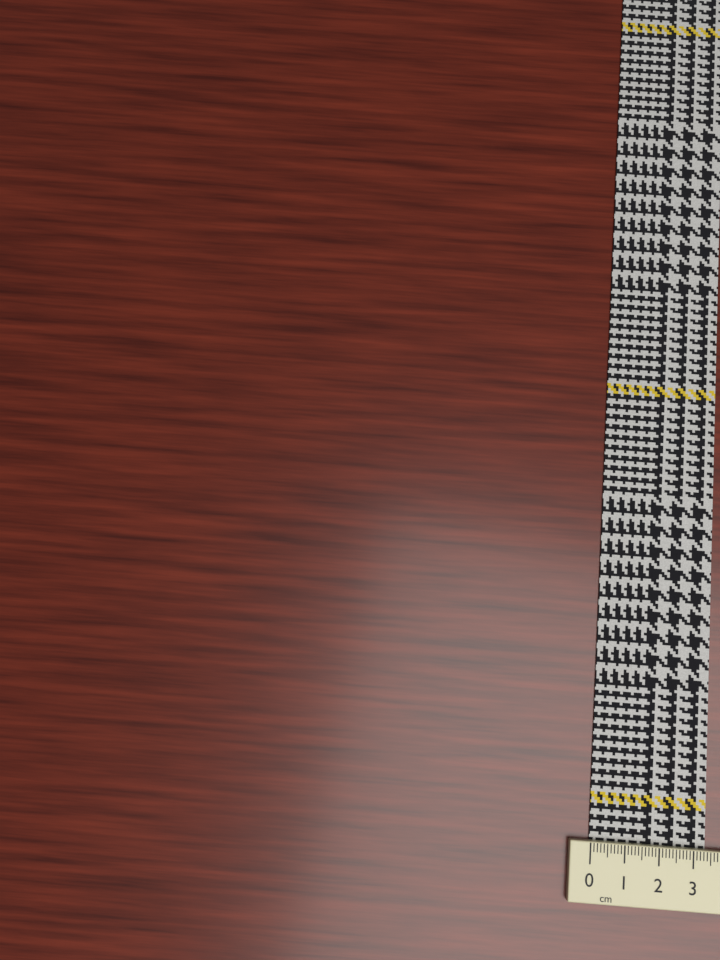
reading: 3.4 cm
